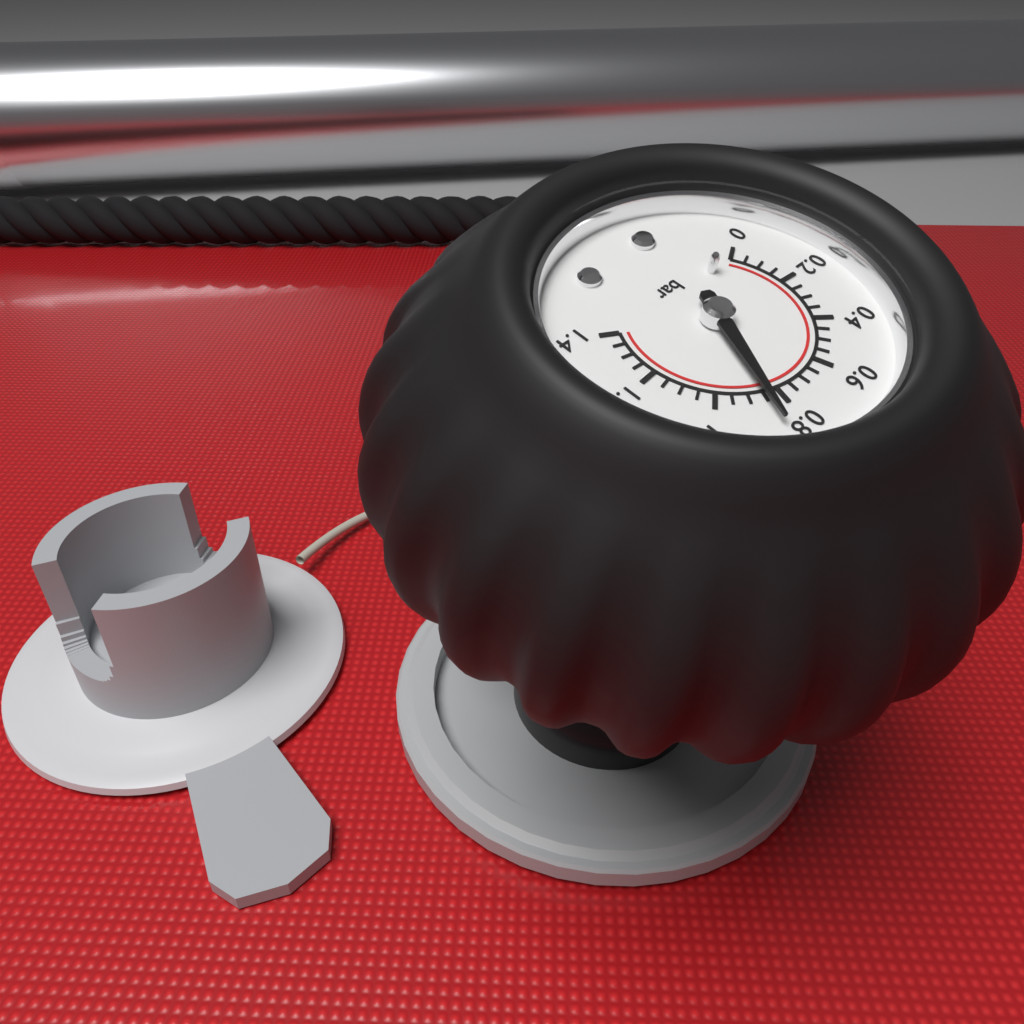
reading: 0.85 bar
